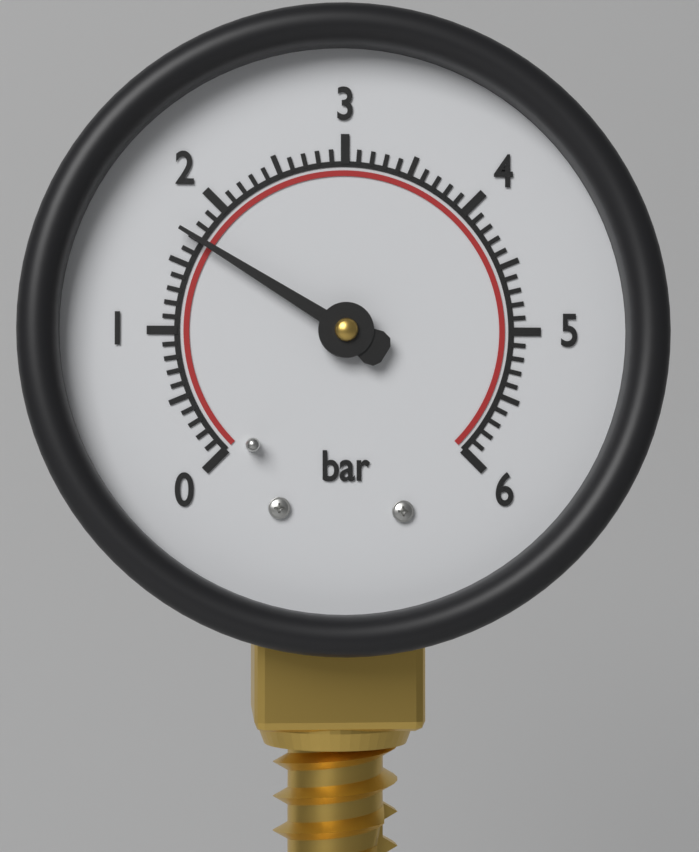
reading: 1.7 bar
